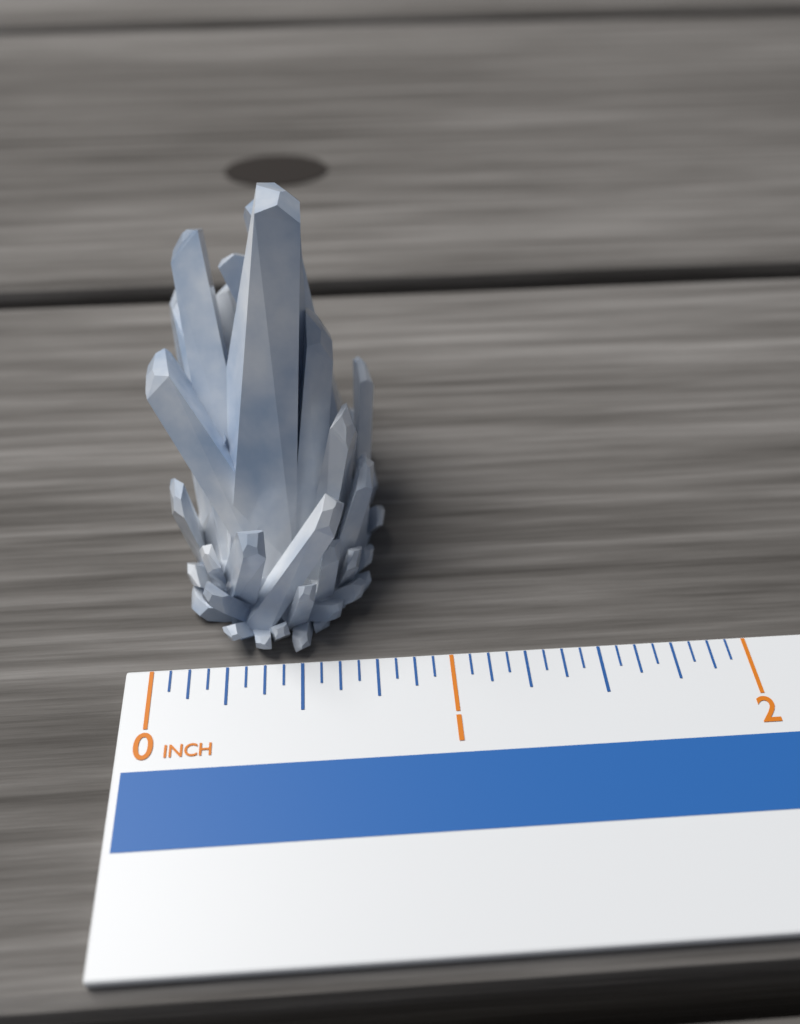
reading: 0.8125 in
